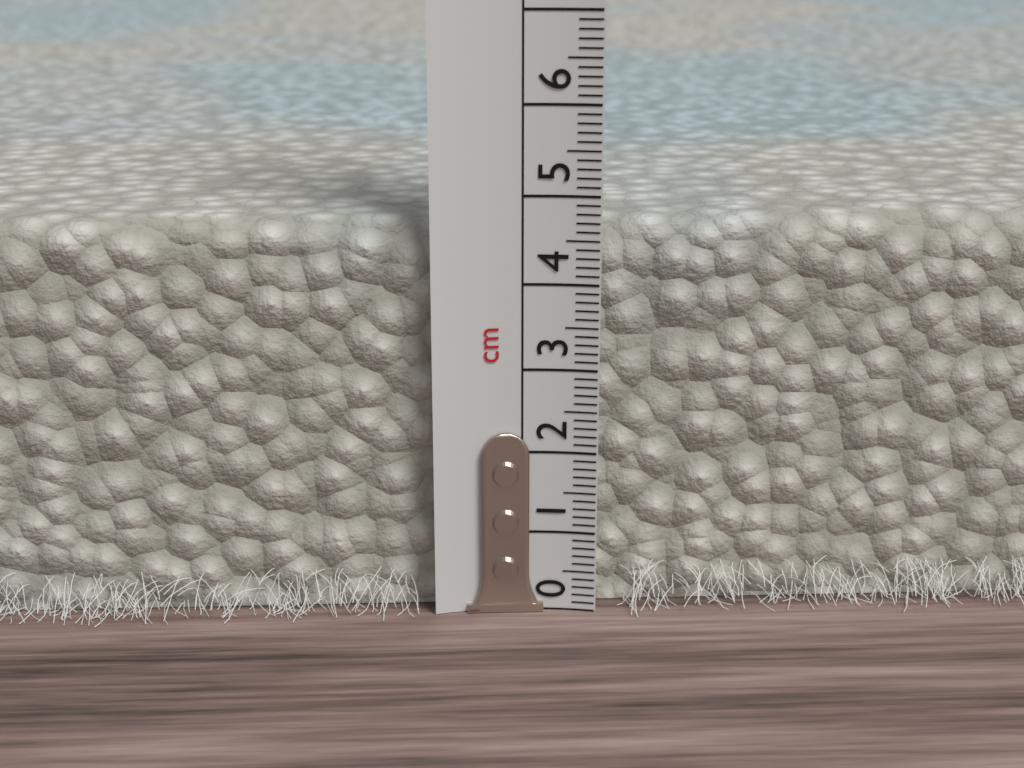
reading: 4.7 cm
